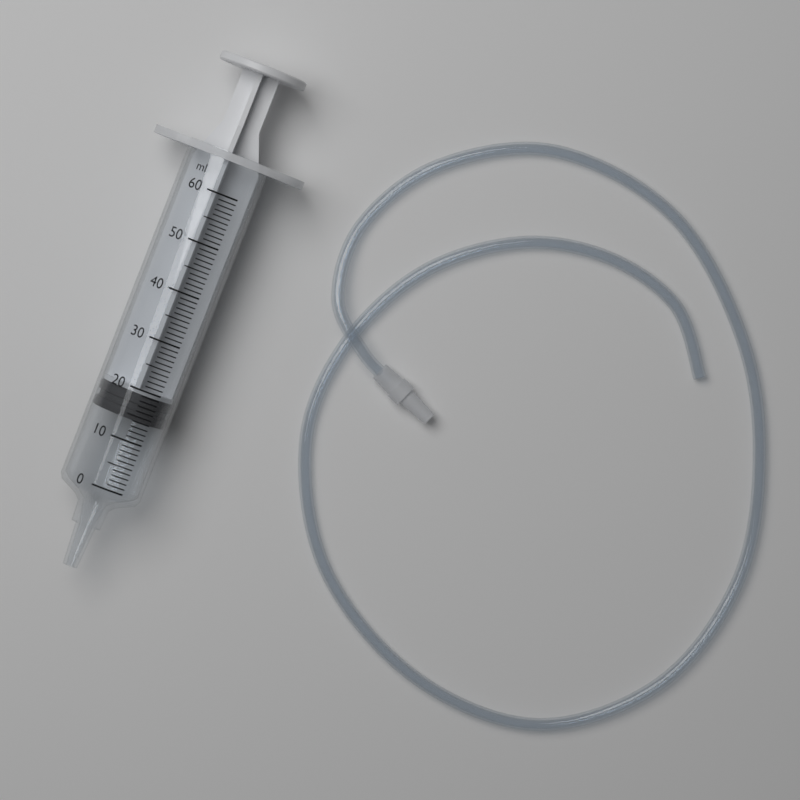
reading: 14 ml
